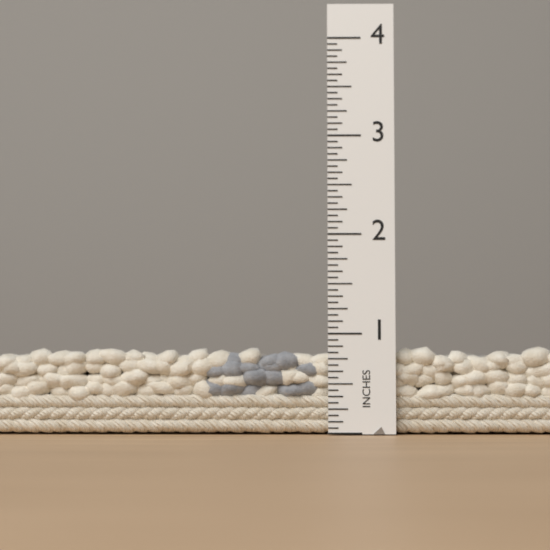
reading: 0.8750 in
